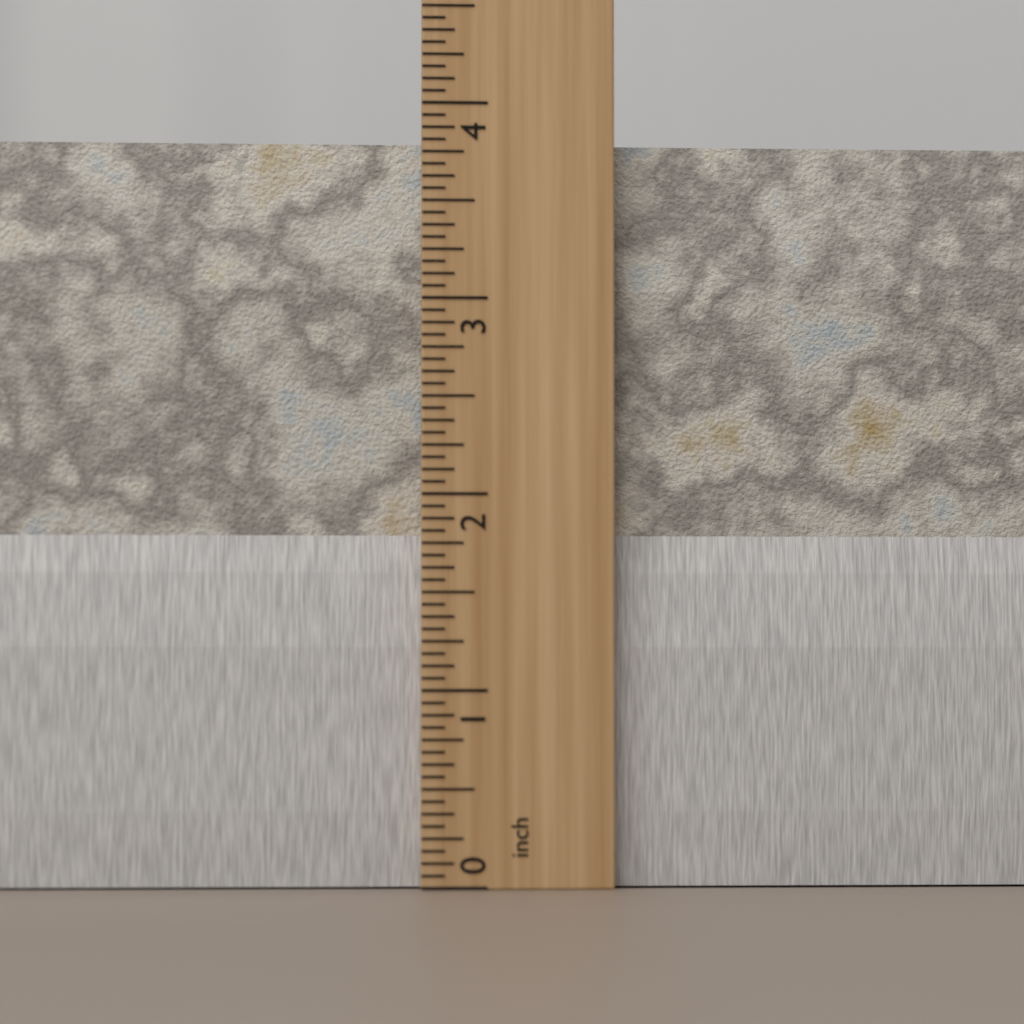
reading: 3.8125 inch
